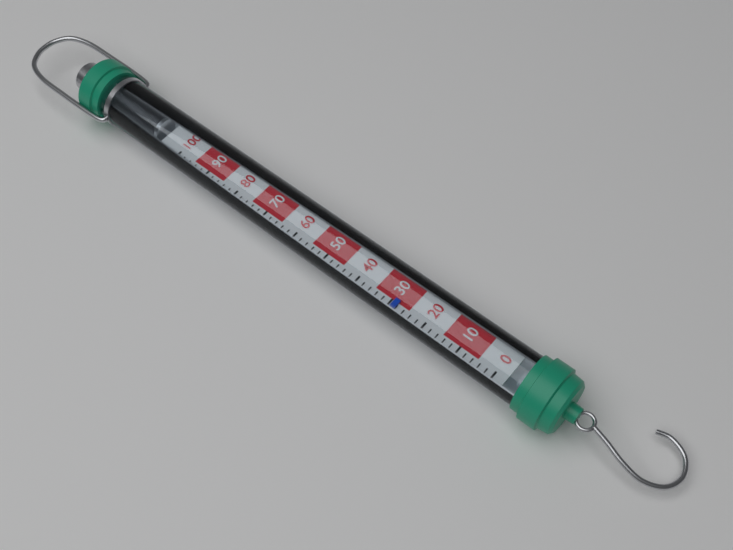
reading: 28 (no unit)
